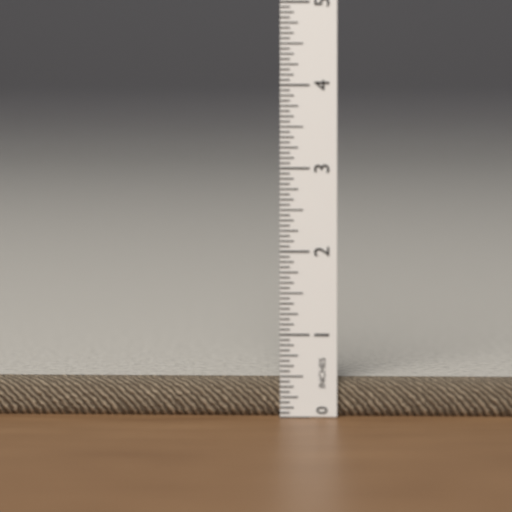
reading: 0.4375 in
